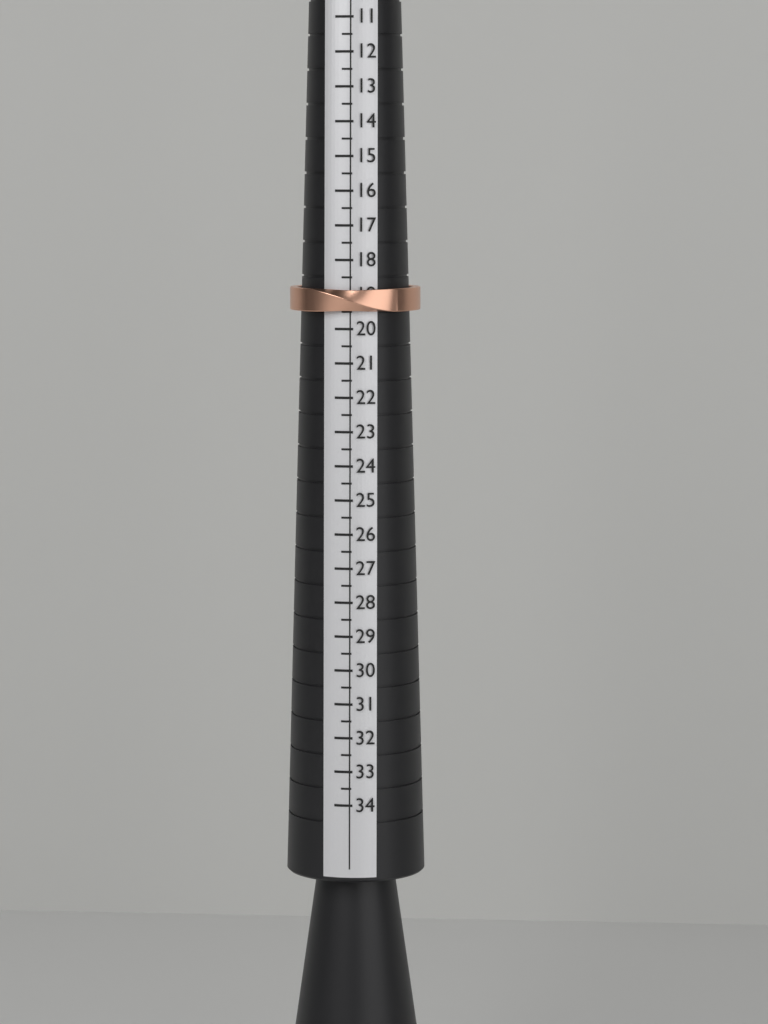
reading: 19.5 (no unit)
